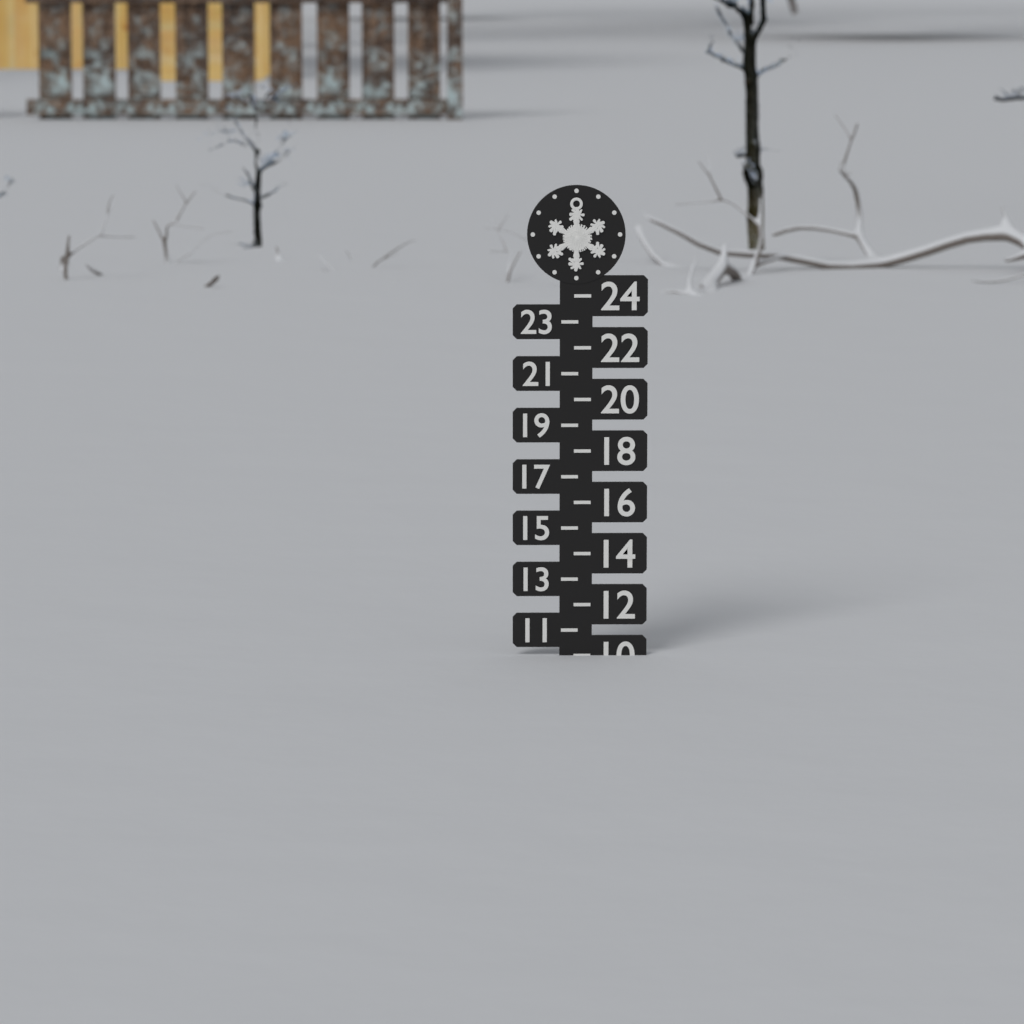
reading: 10 (no unit)
